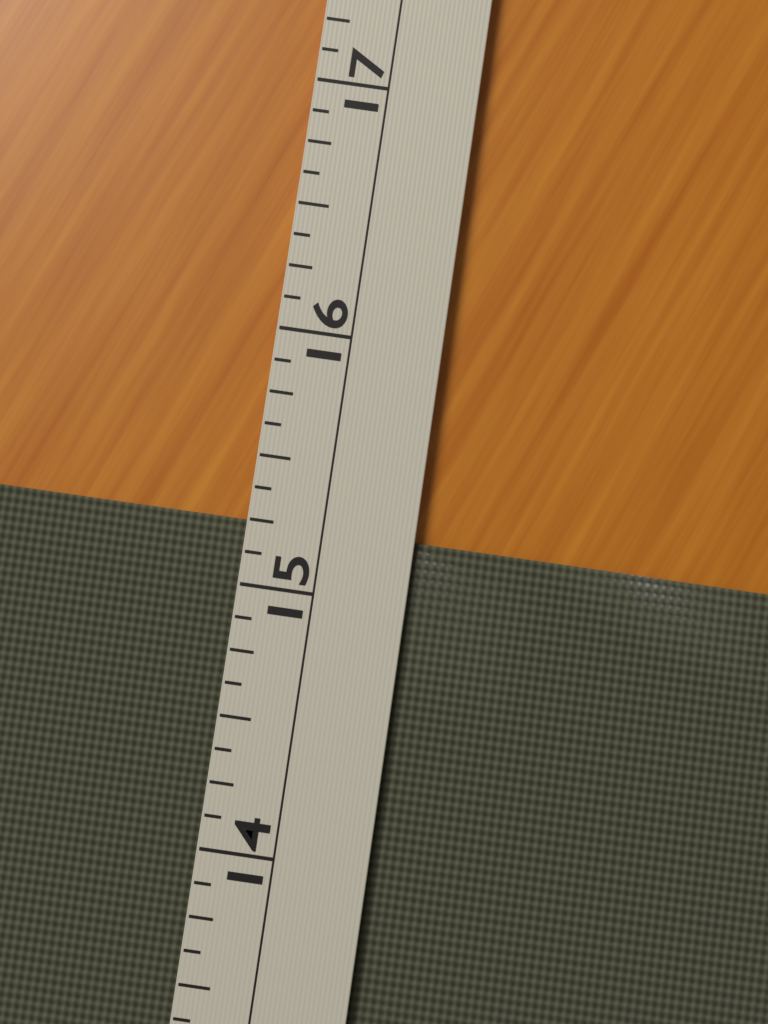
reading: 15.250 (no unit)
